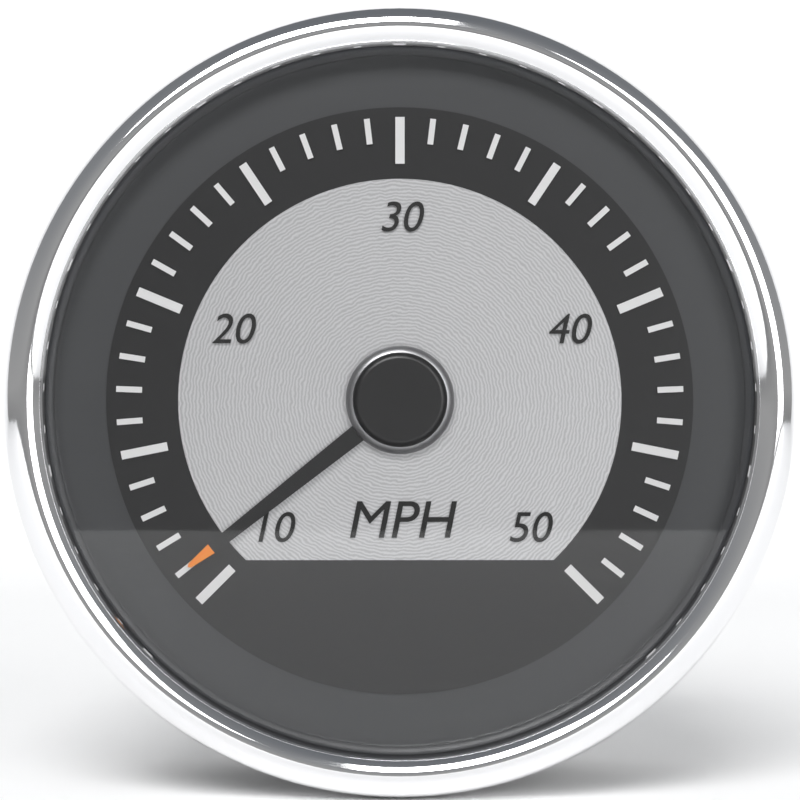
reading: 11 mph
